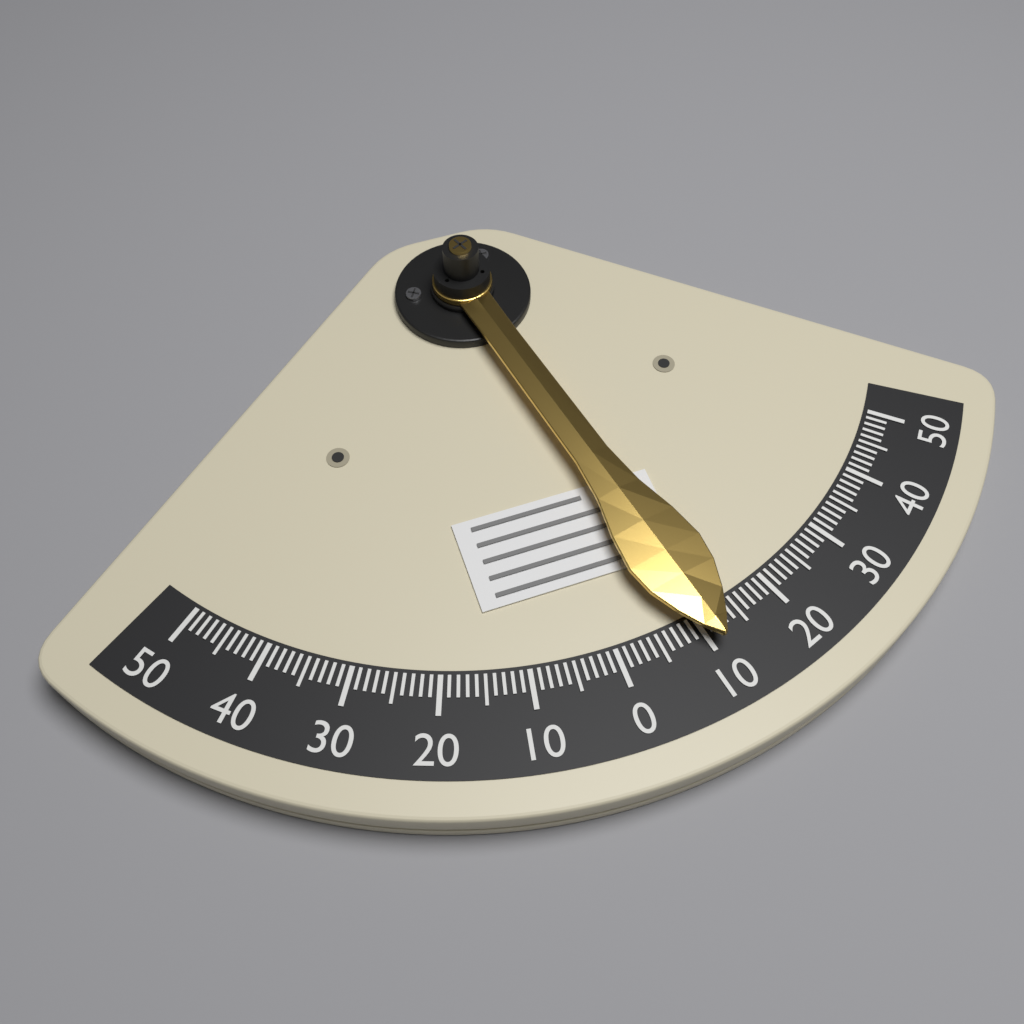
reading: -11 (no unit)
